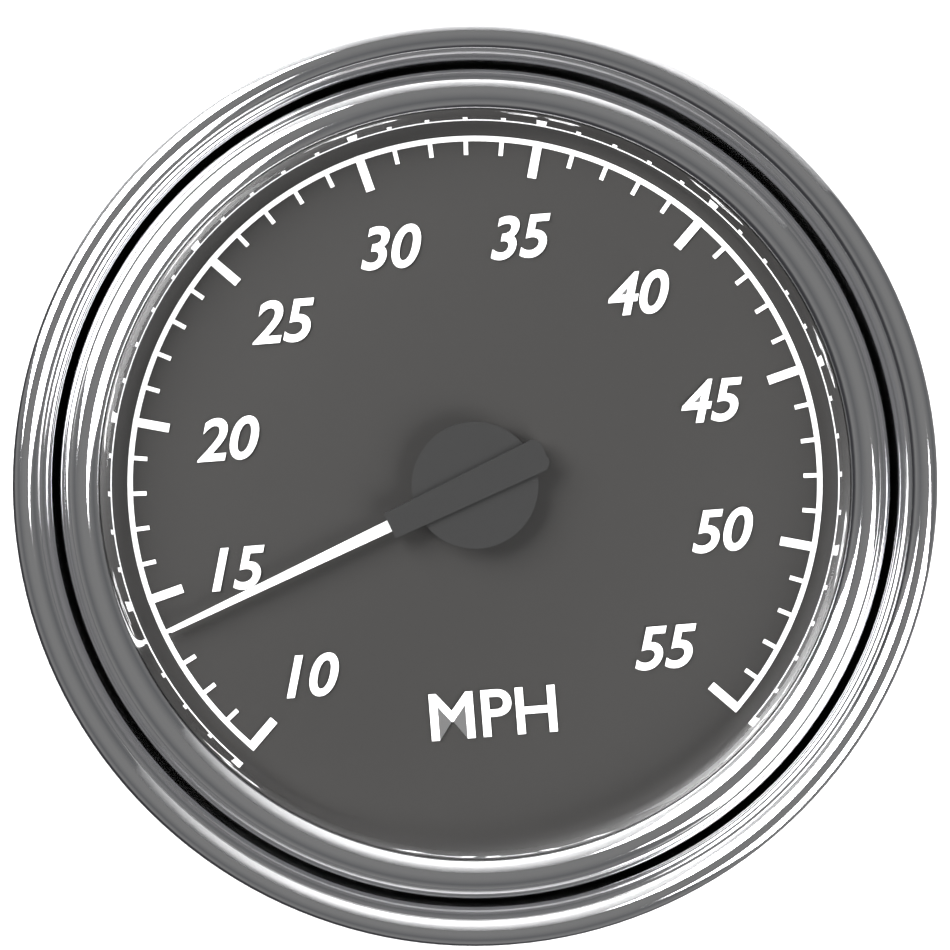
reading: 14 MPH
